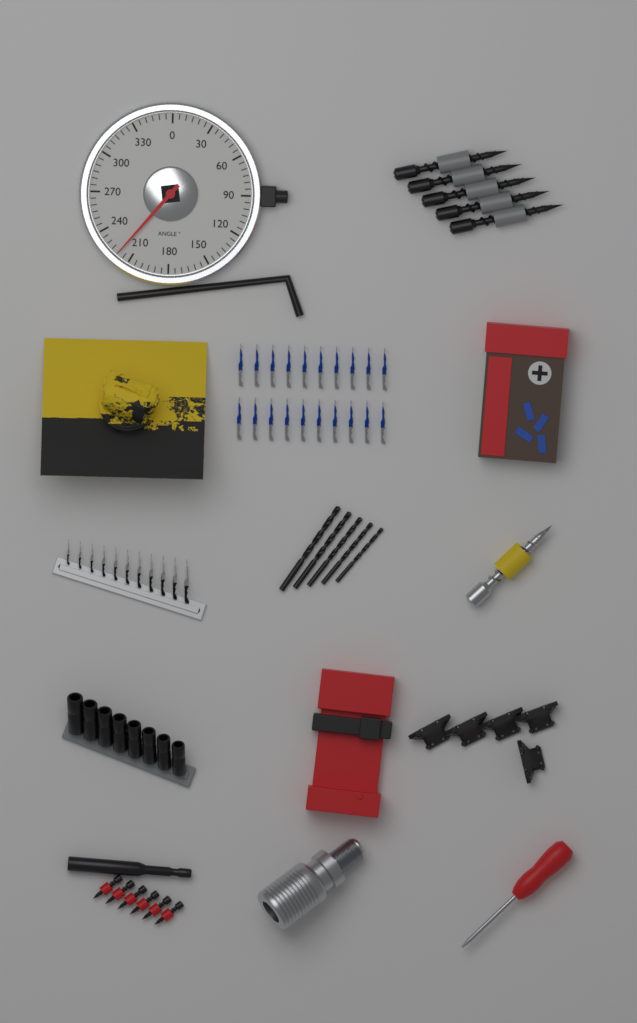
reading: 220 °
